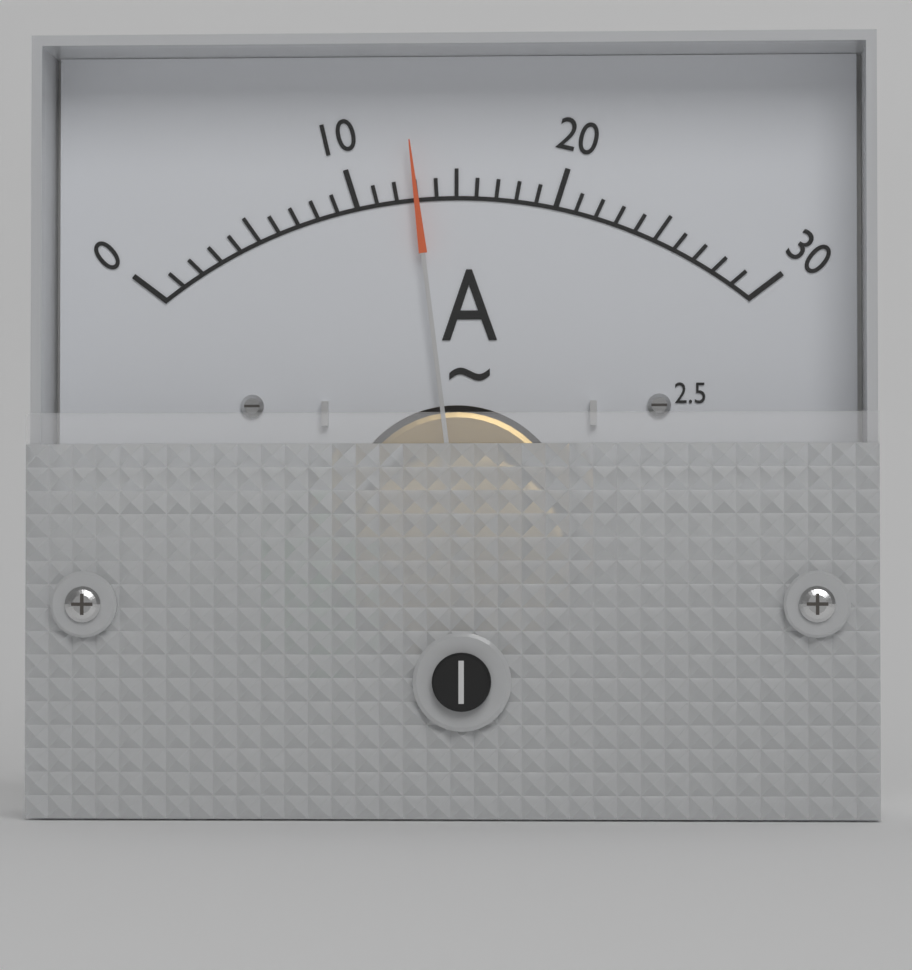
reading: 13 A
